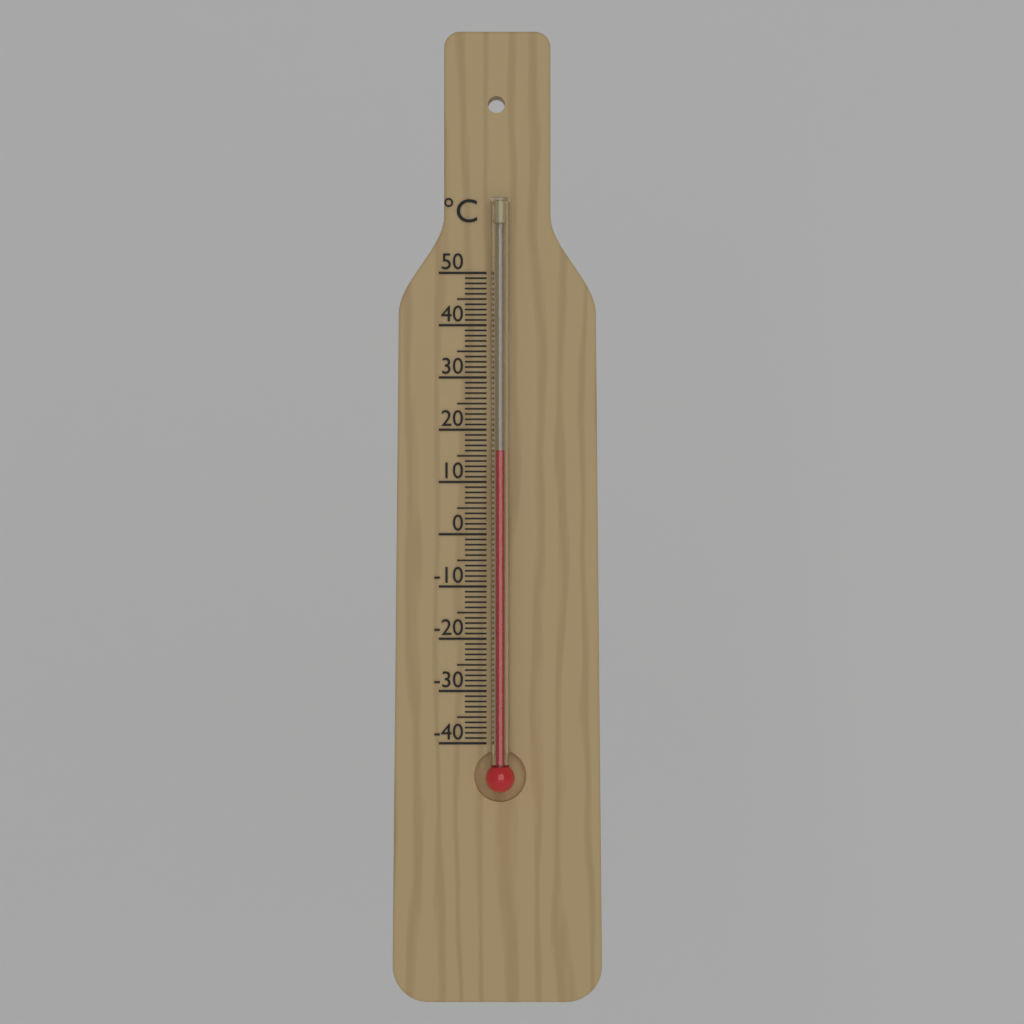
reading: 16 °C
